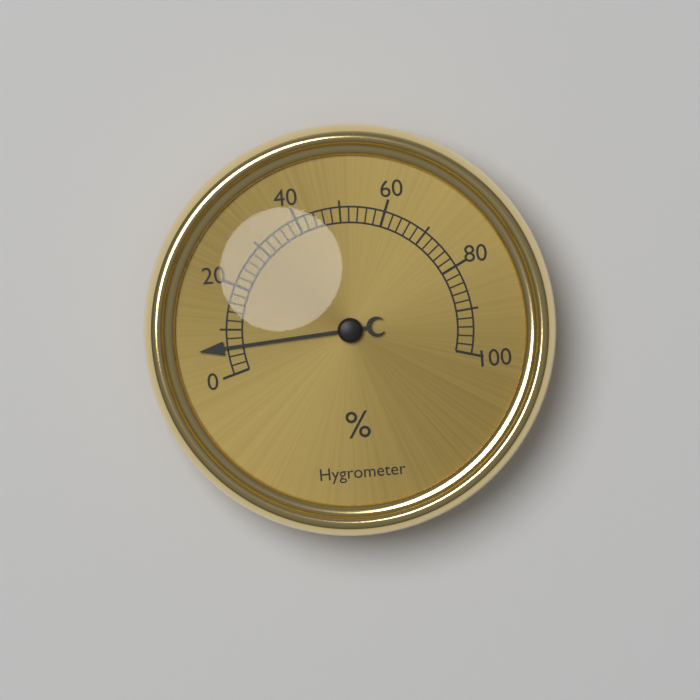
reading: 6 %
